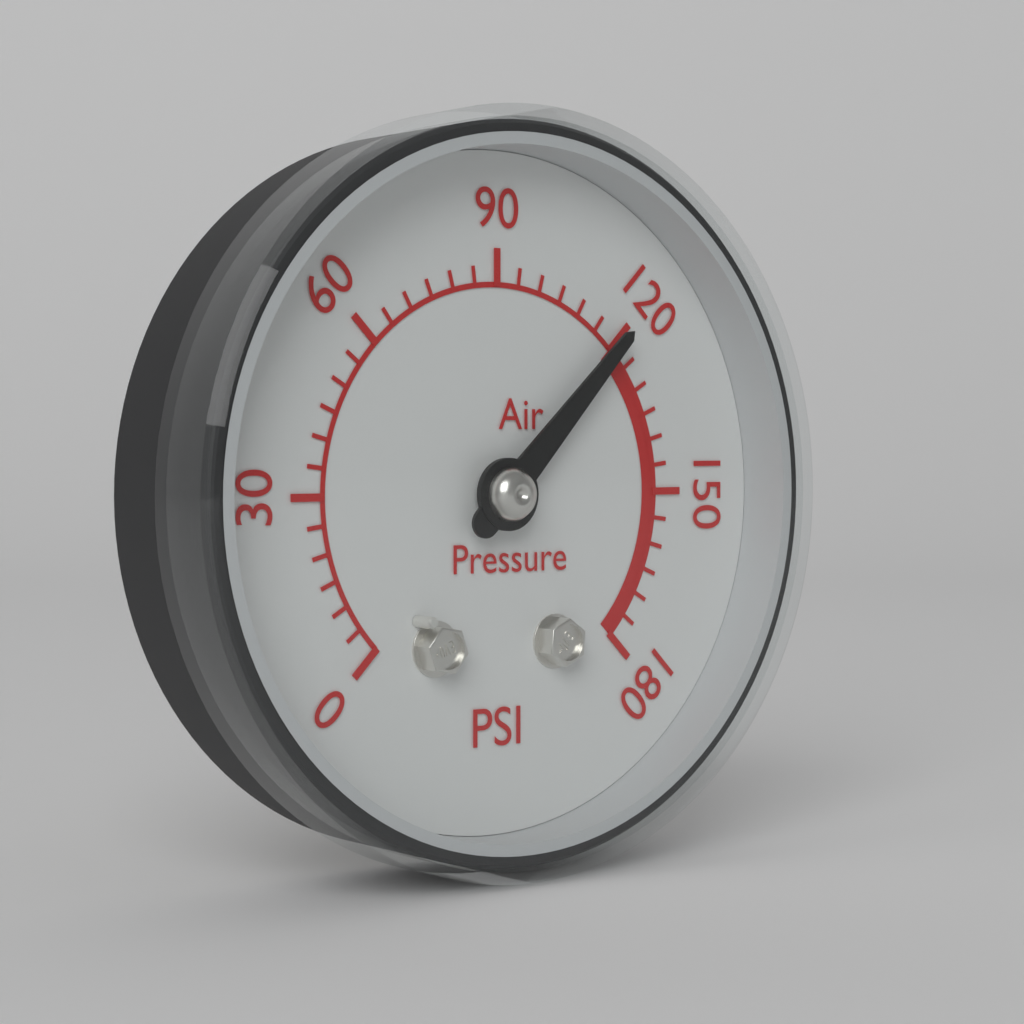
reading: 120 psi
